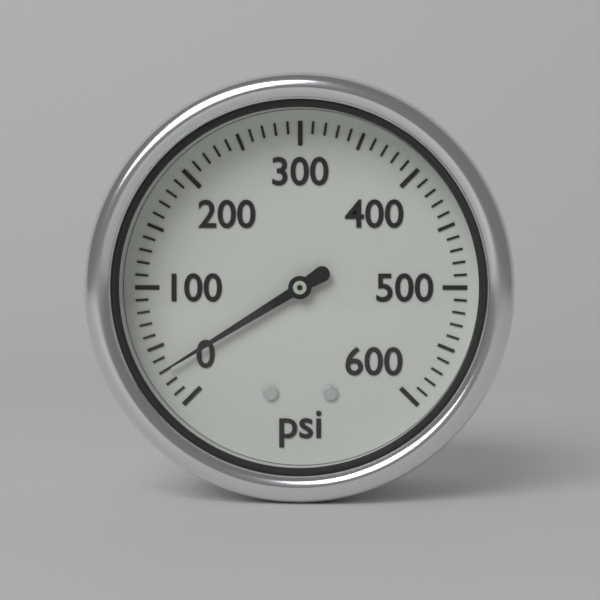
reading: 30 psi
